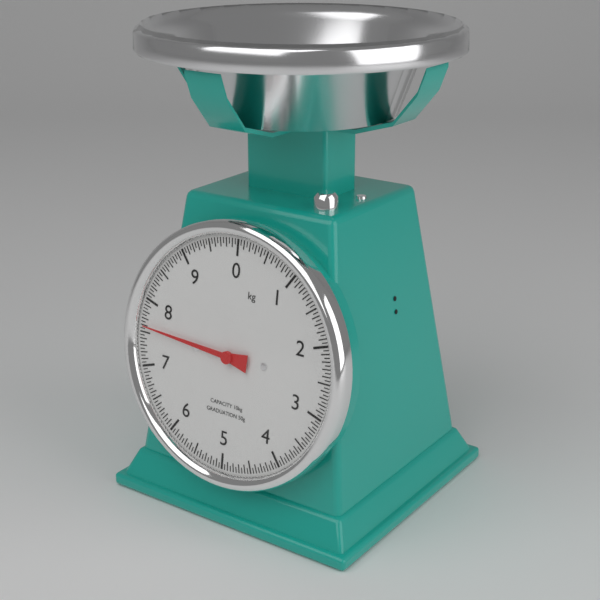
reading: 7.60 kg
